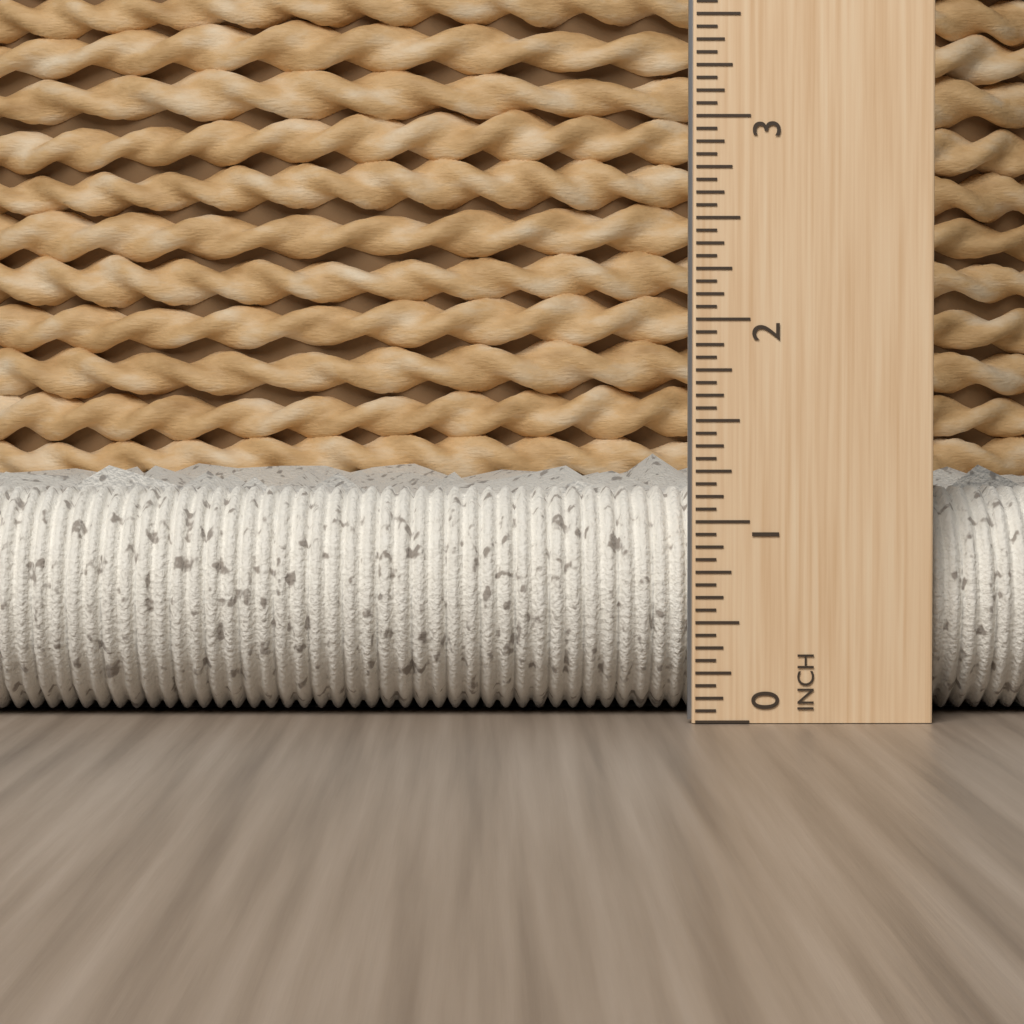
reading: 1.2500 inch
